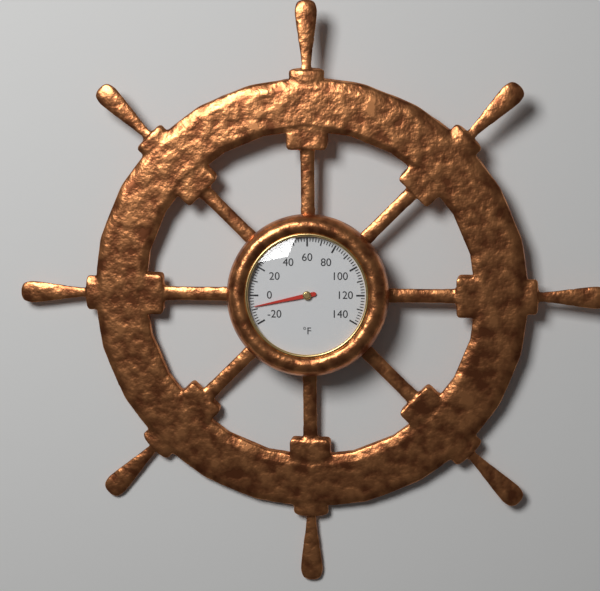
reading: -8 °F
